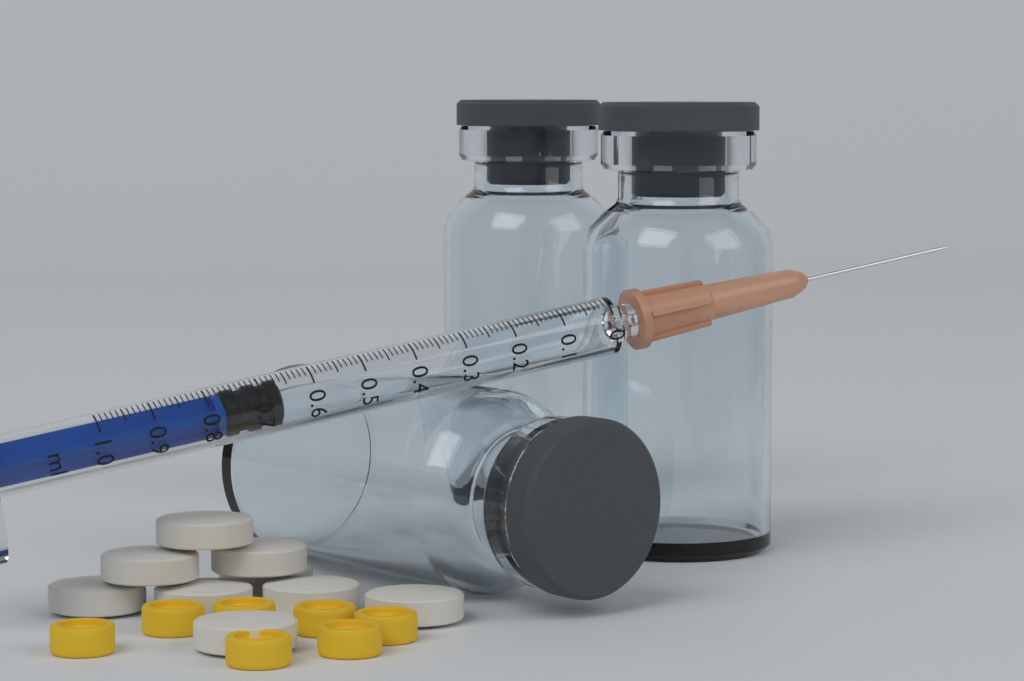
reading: 0.66 ml
